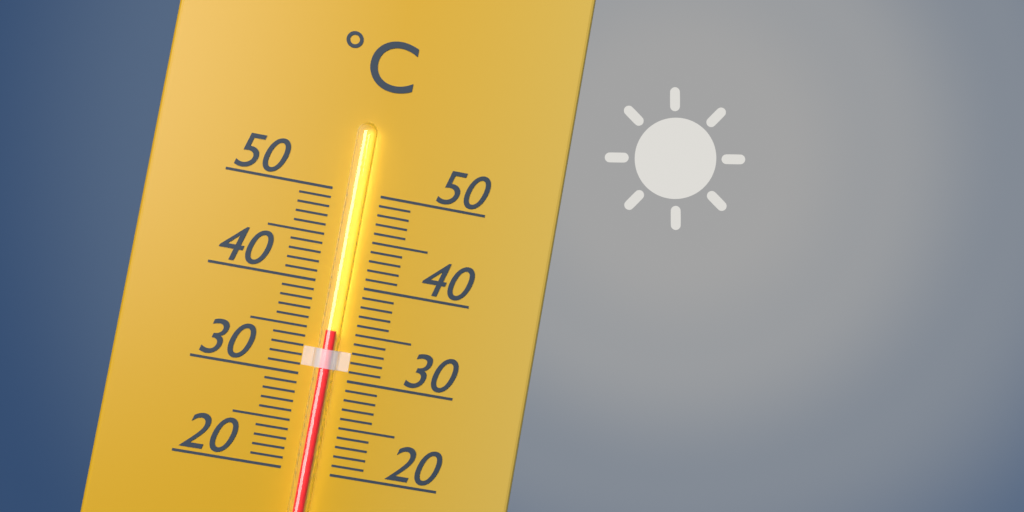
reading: 35 °C
